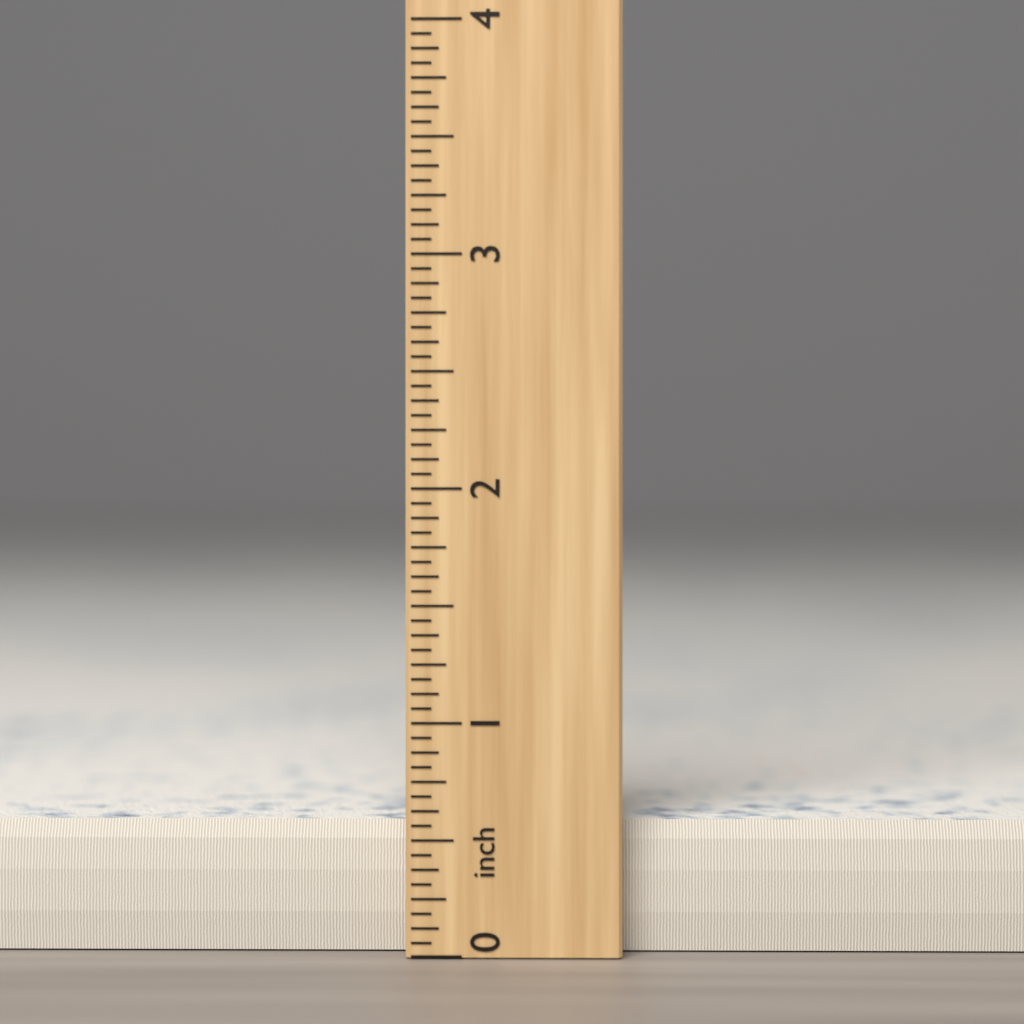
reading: 0.5625 inch
